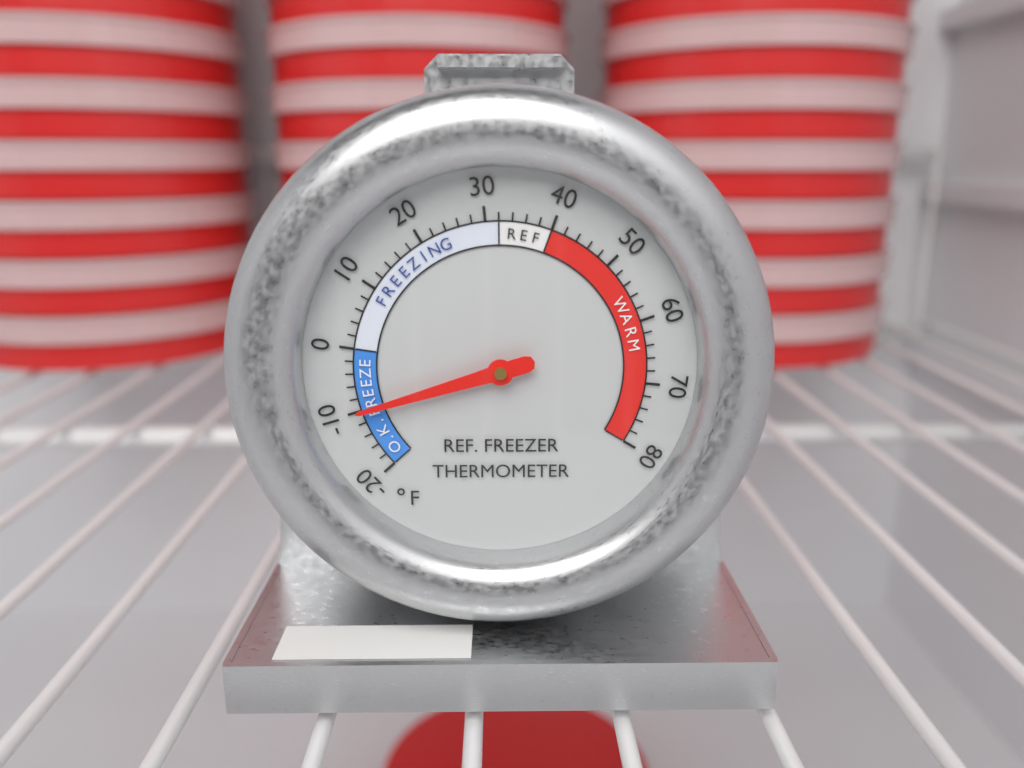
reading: -10 °F
